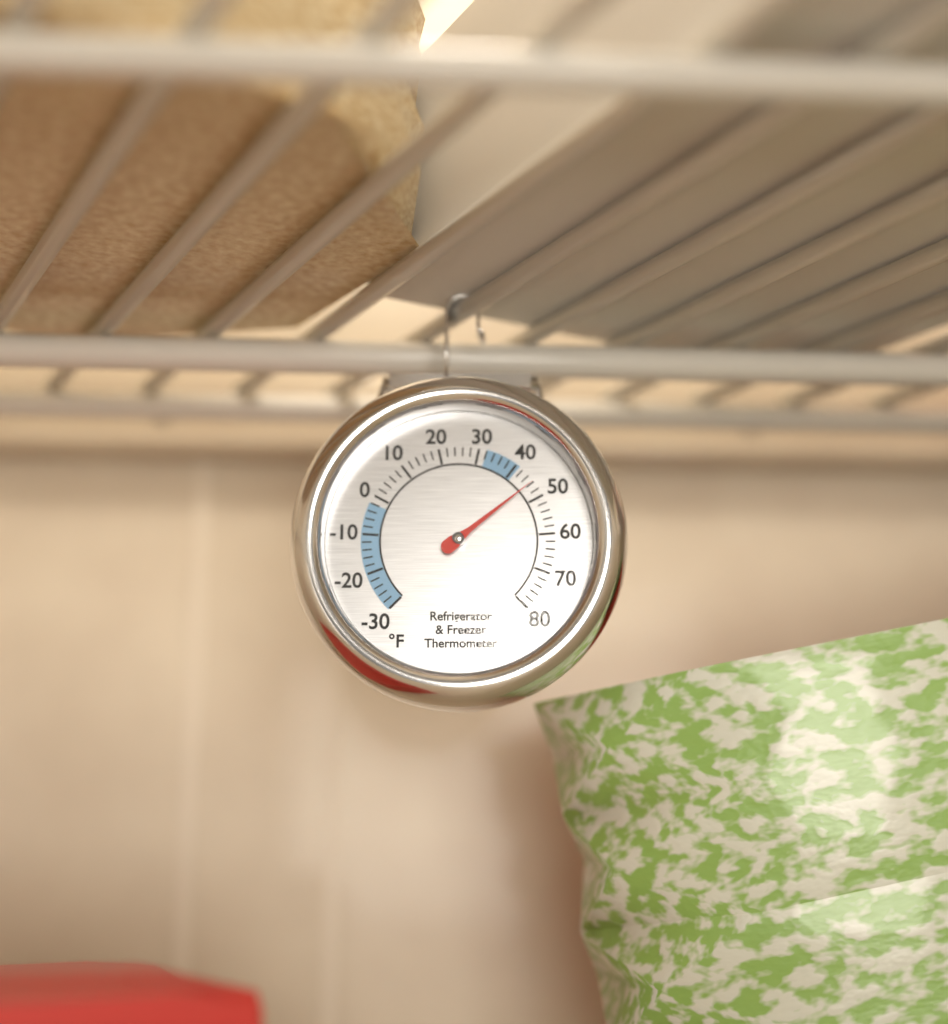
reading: 46 °F
